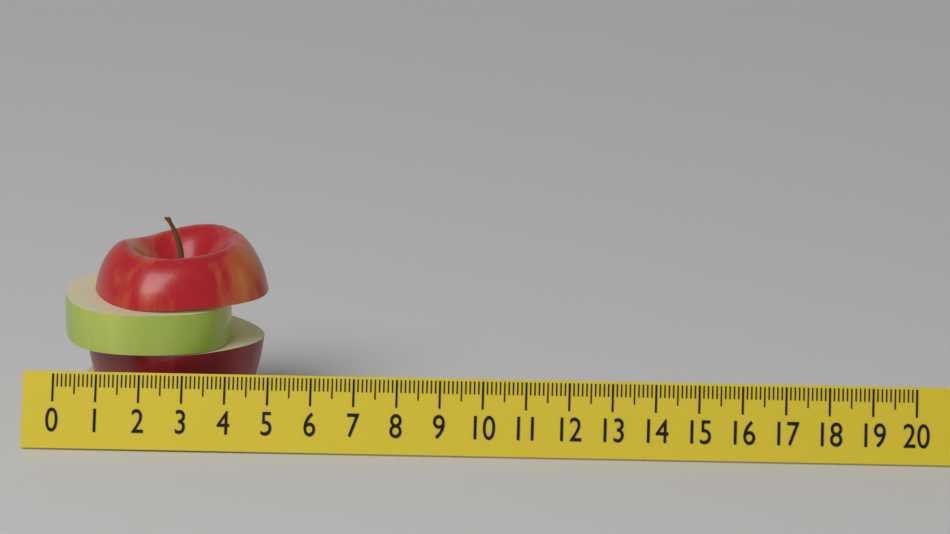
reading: 4.8 (no unit)
